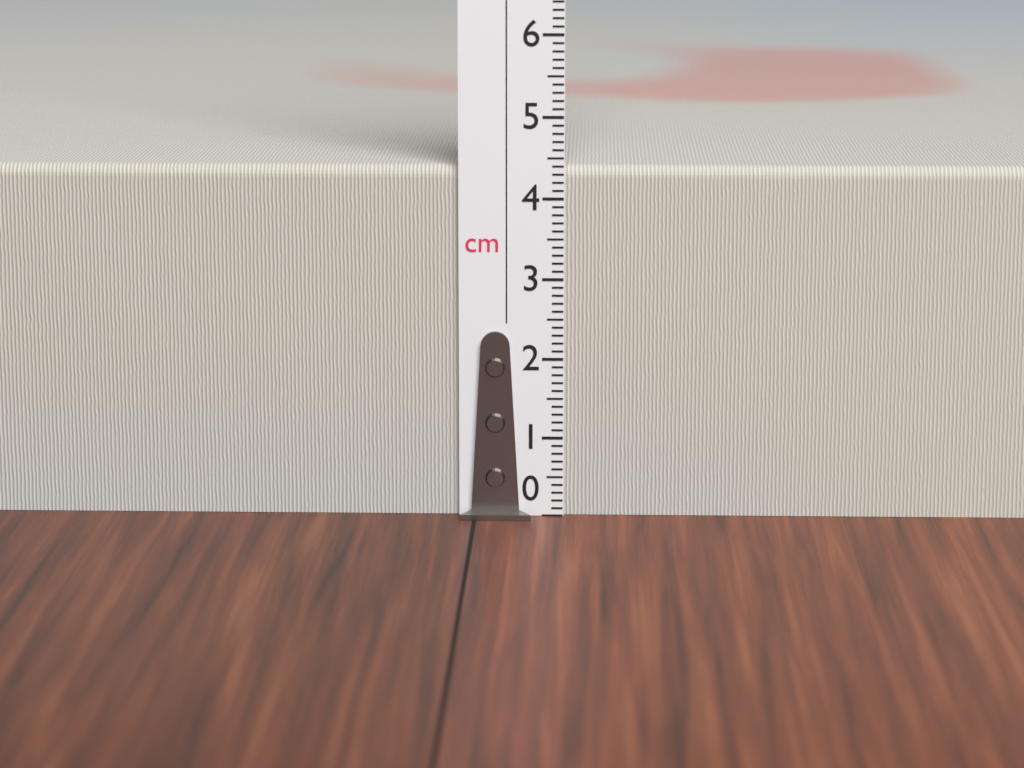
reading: 4.4 cm
